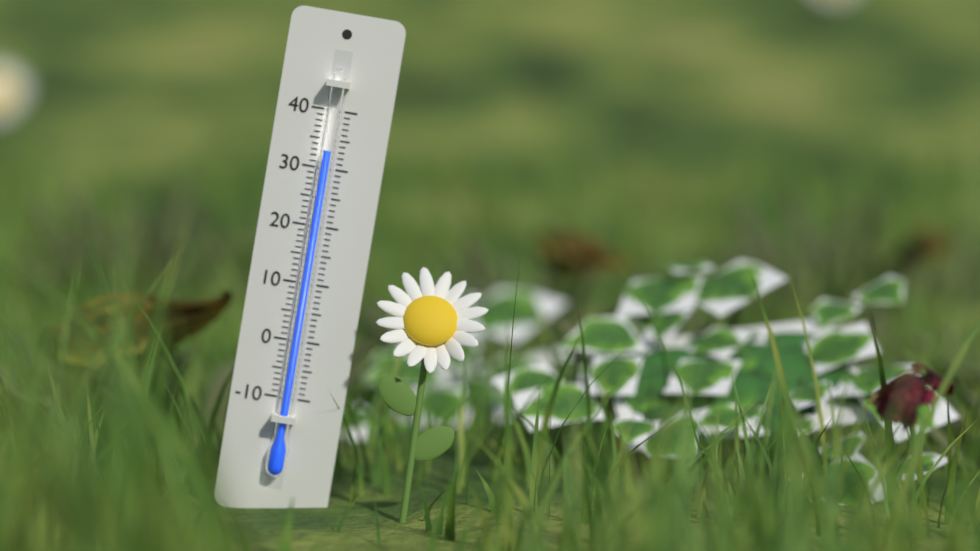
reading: 33 (no unit)
